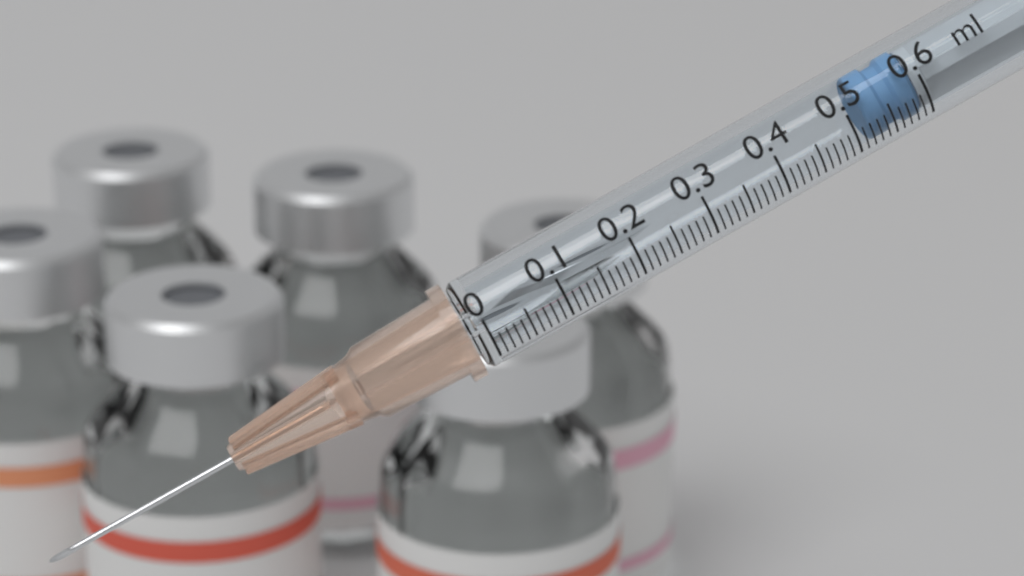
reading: 0.52 ml
